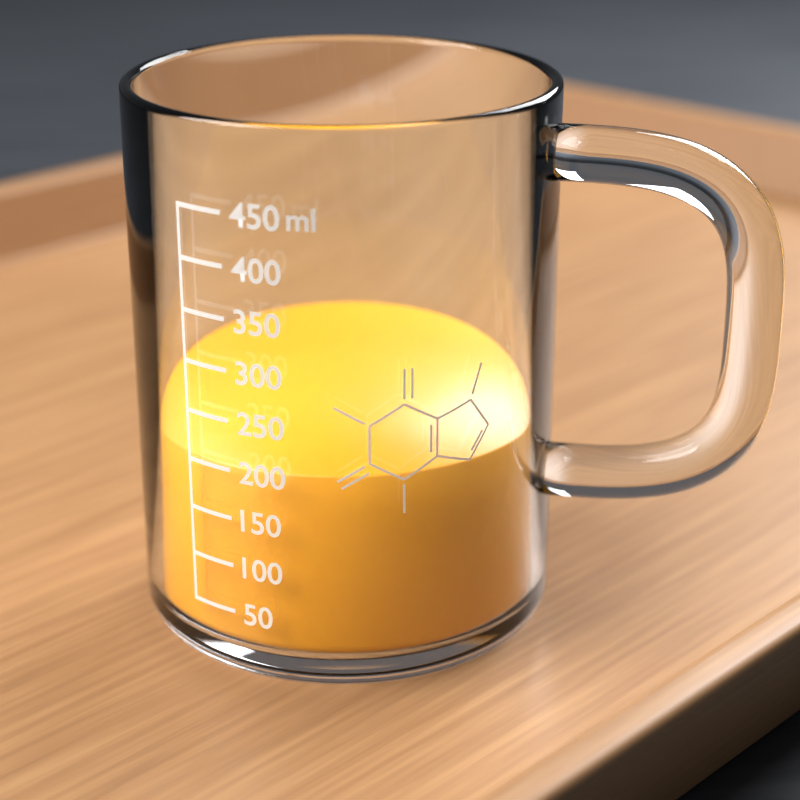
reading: 200 ml
